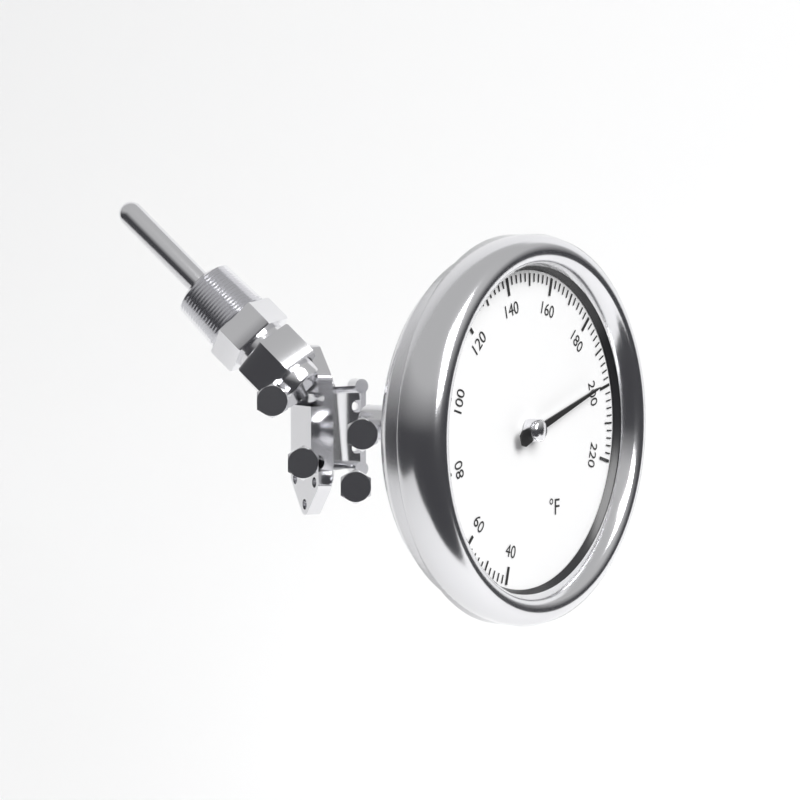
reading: 198 °F
